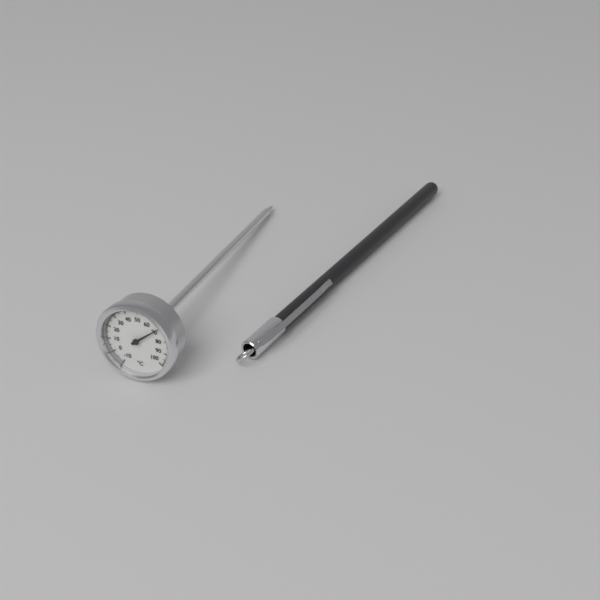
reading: 69 °C
